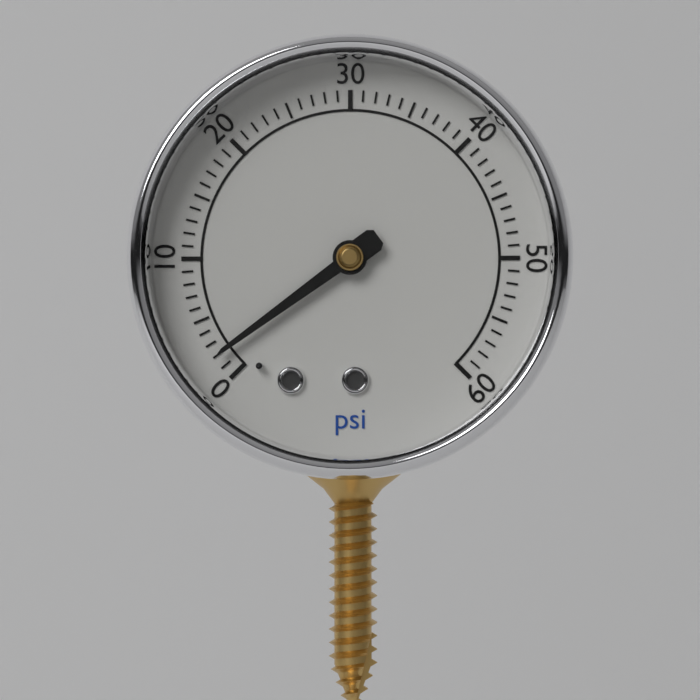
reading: 2 psi
